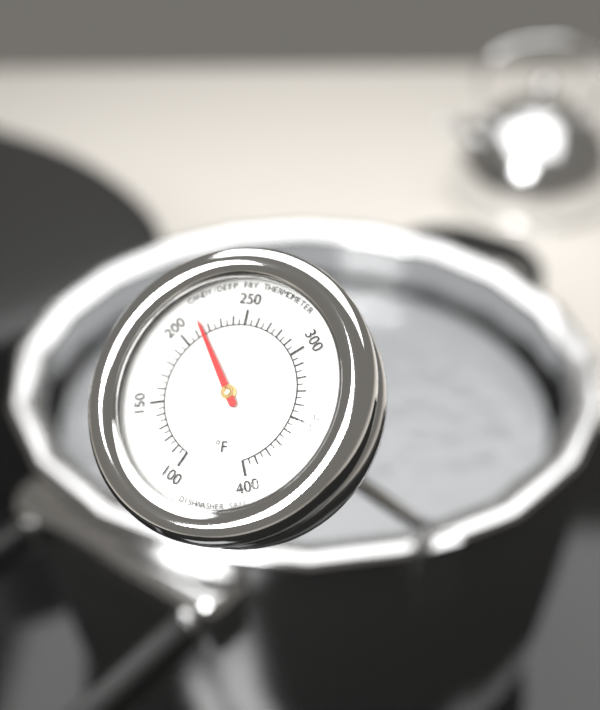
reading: 215 °F
